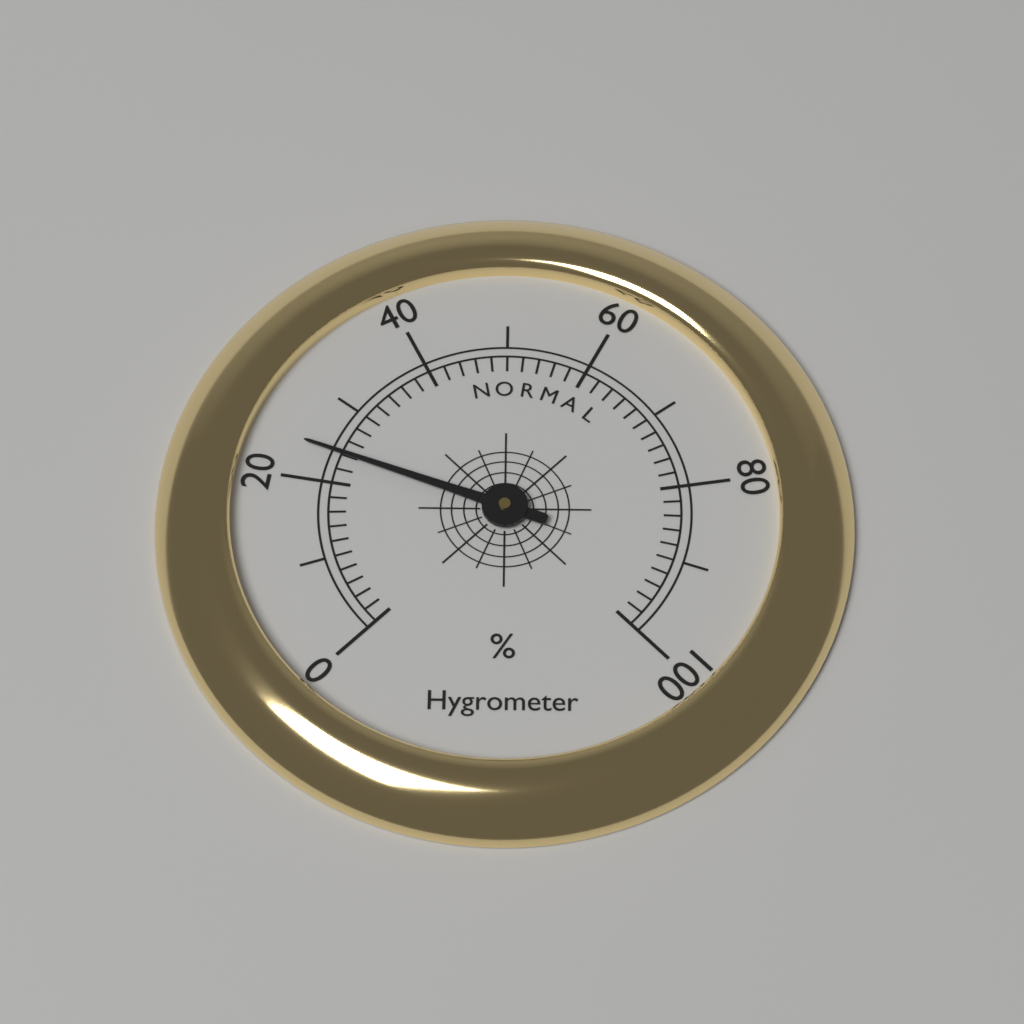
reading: 24 %
